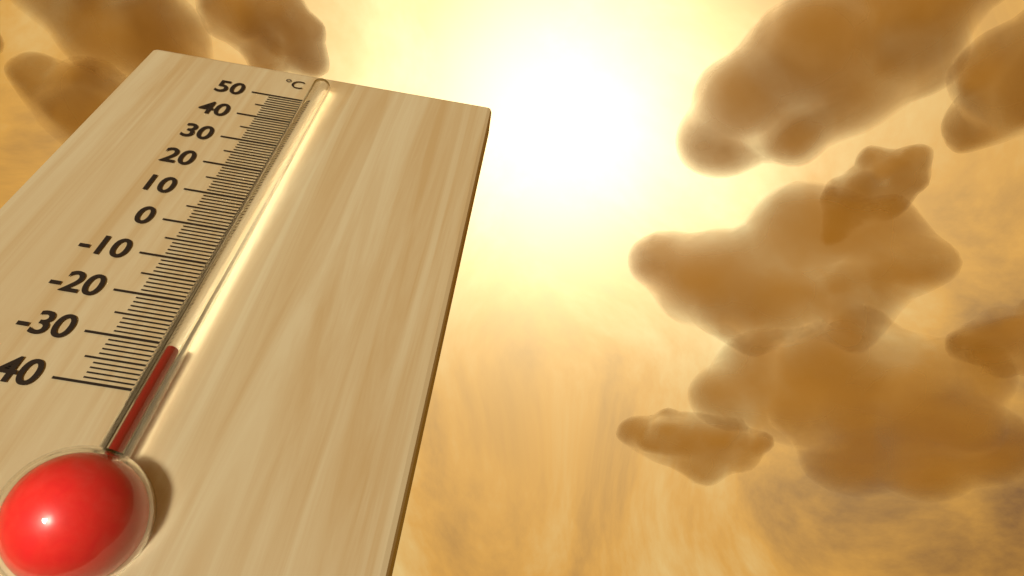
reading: -33 °C
